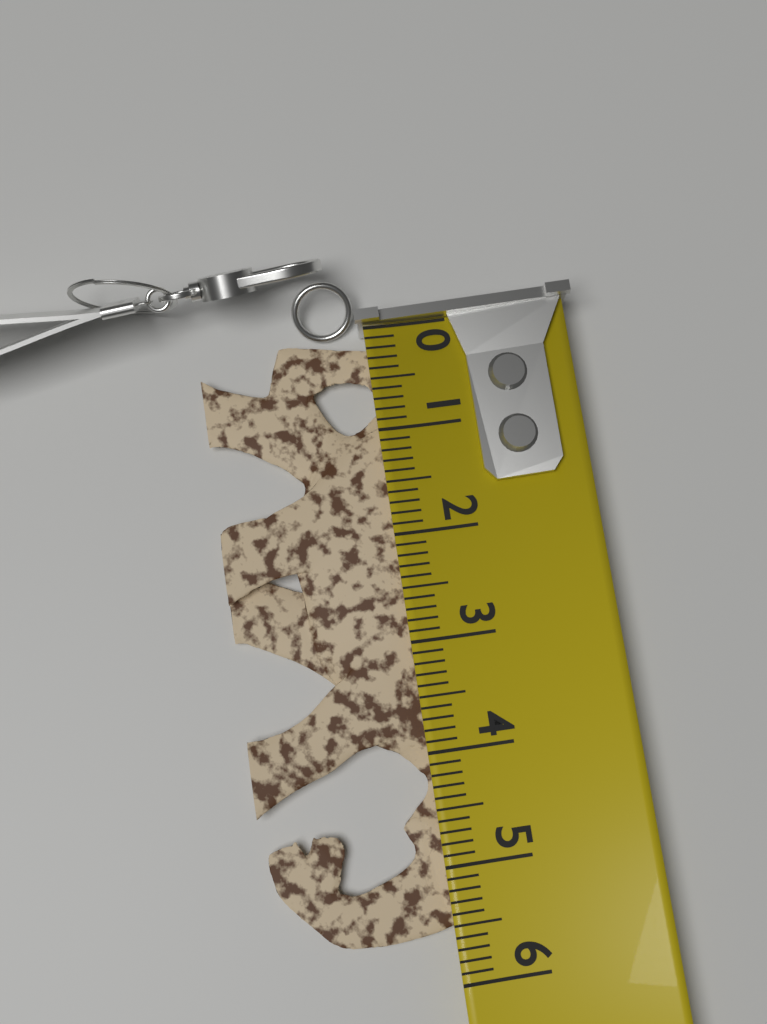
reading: 5.6 (no unit)
